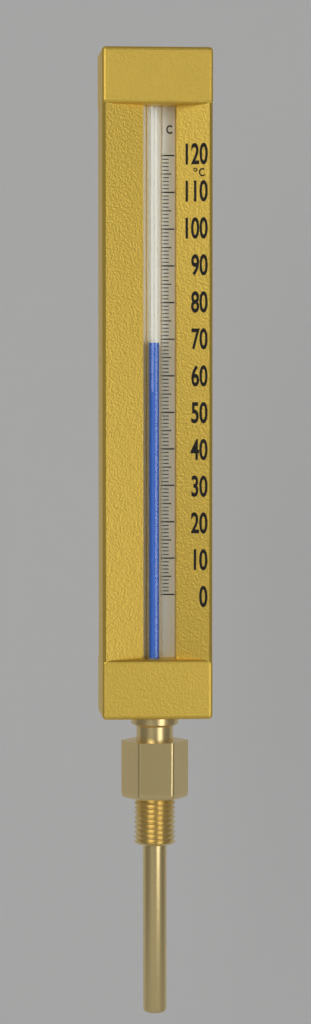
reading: 69 °C
